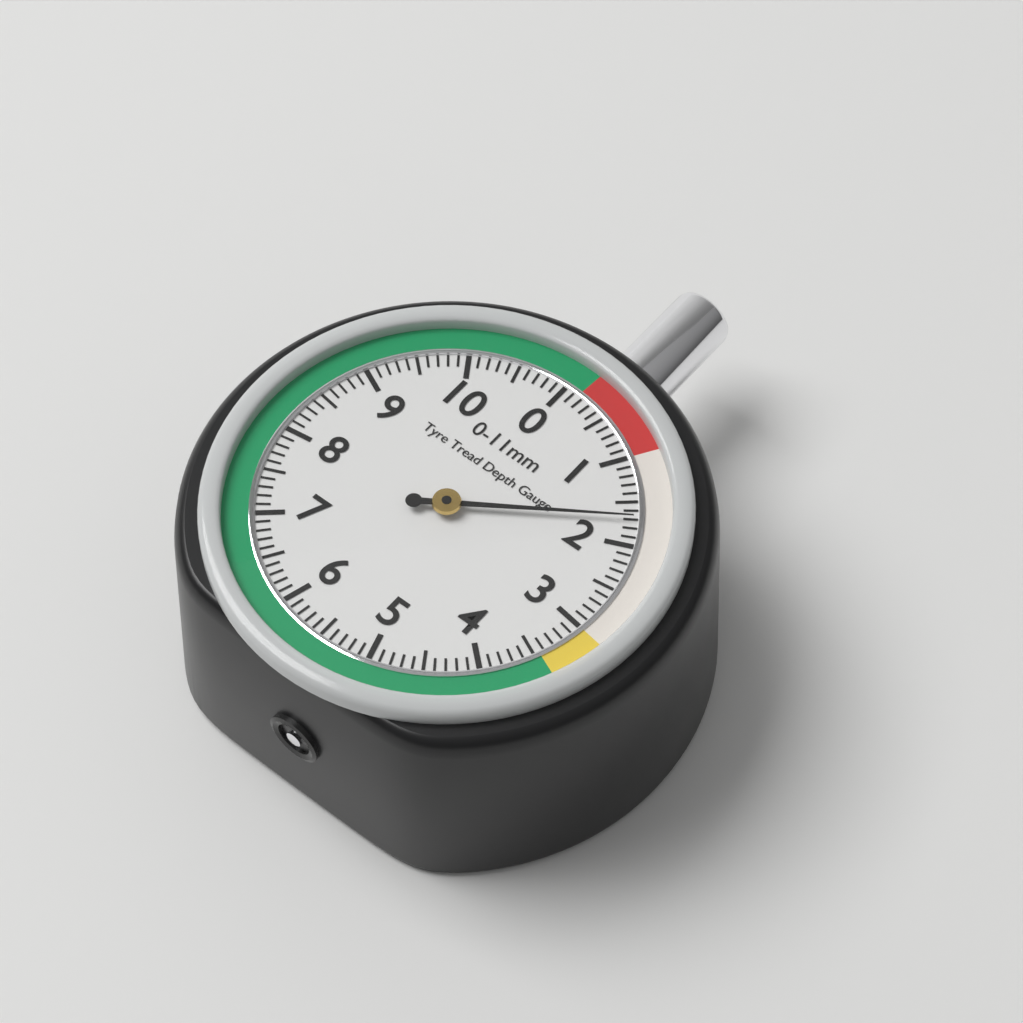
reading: 1.7 mm
